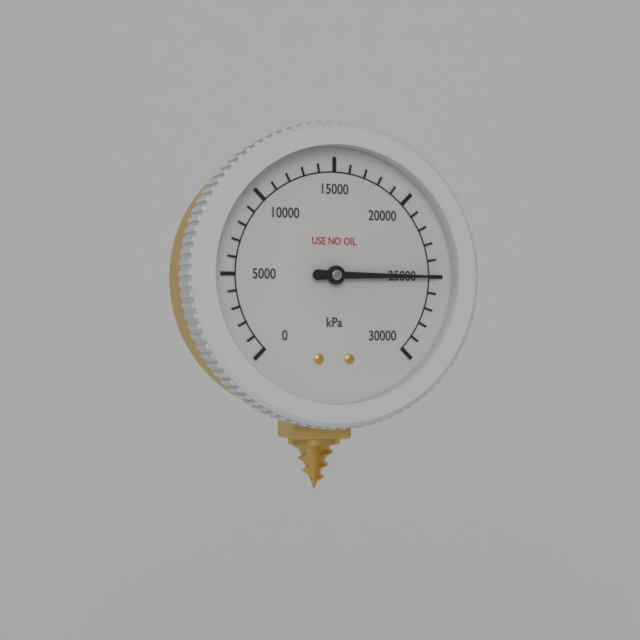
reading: 25000 kPa
